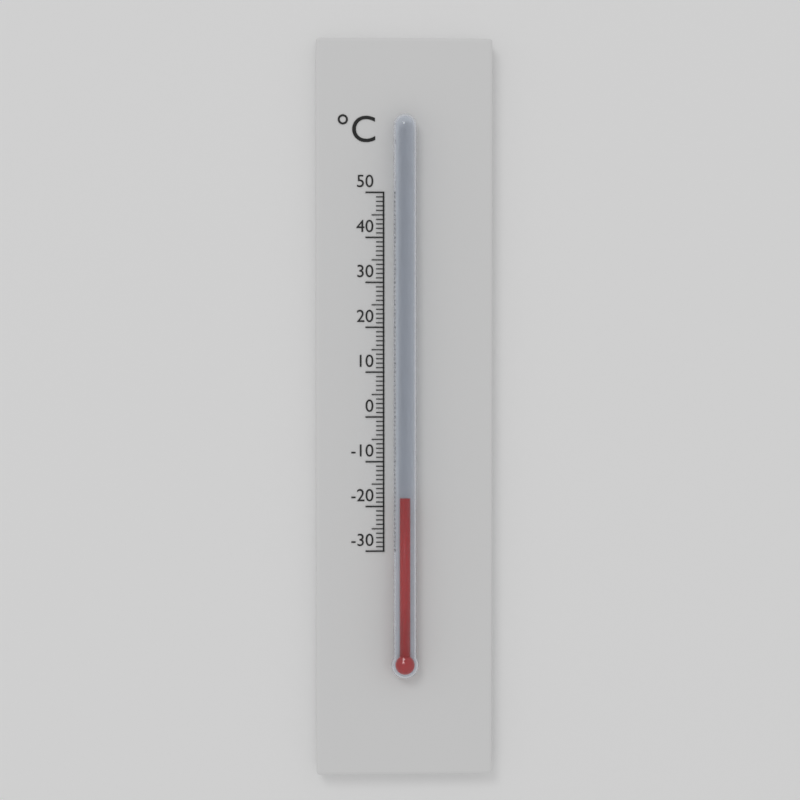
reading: -18 °C
